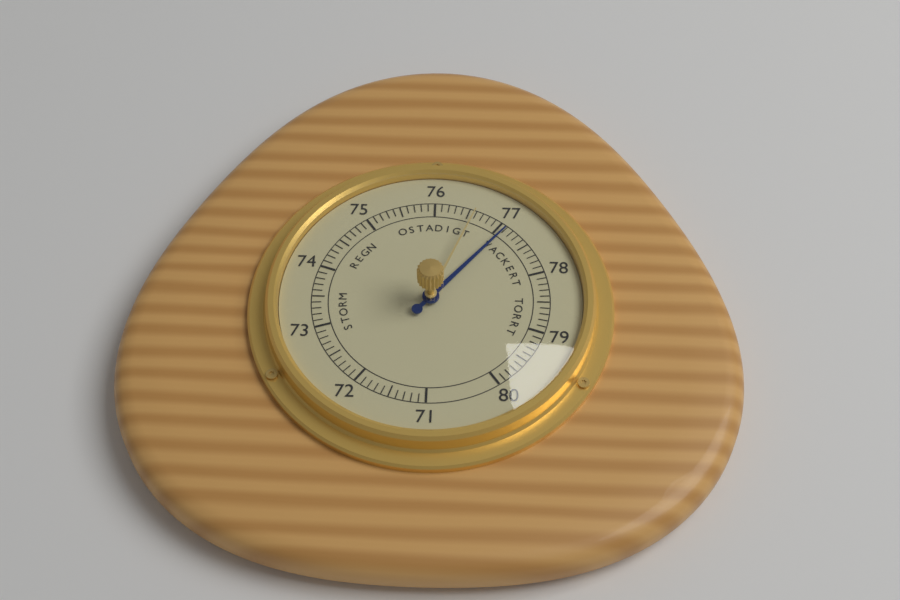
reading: 77.1 (no unit)
